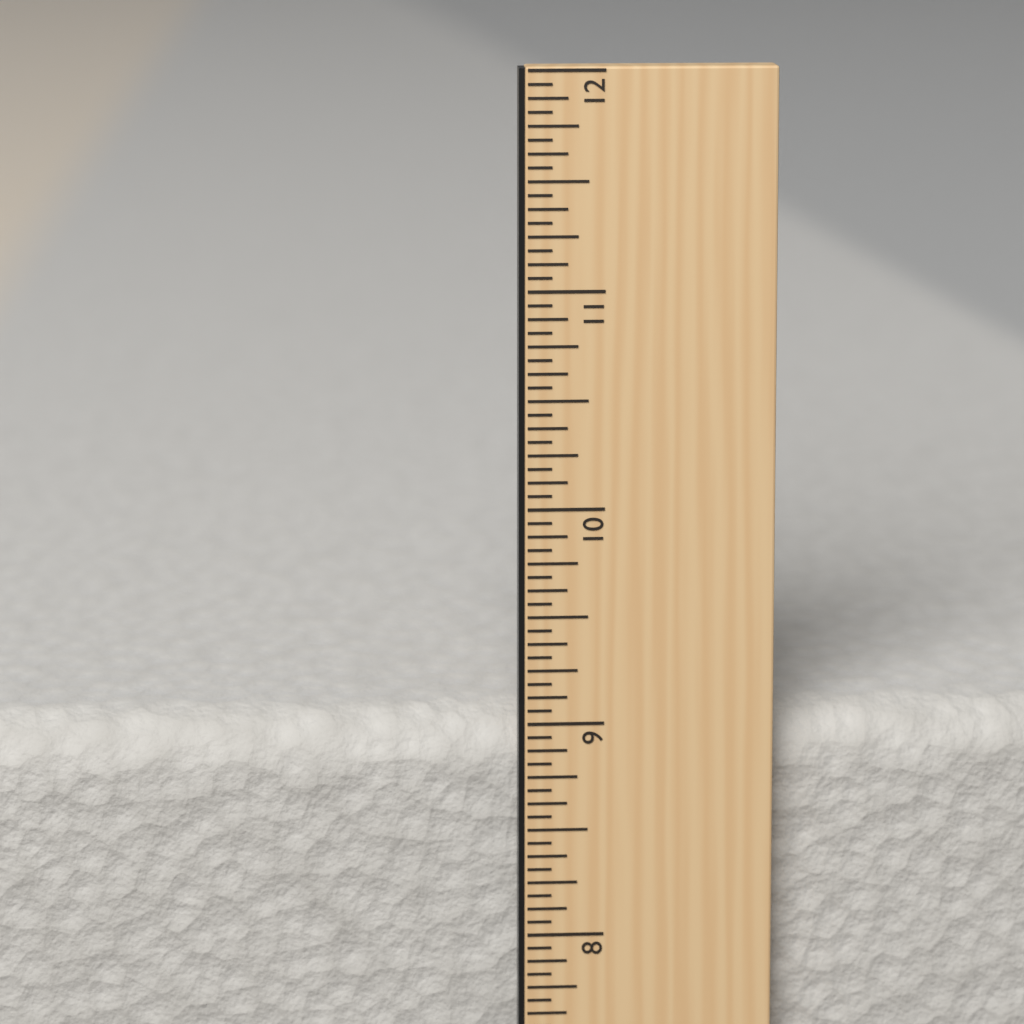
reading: 9.0000 in
